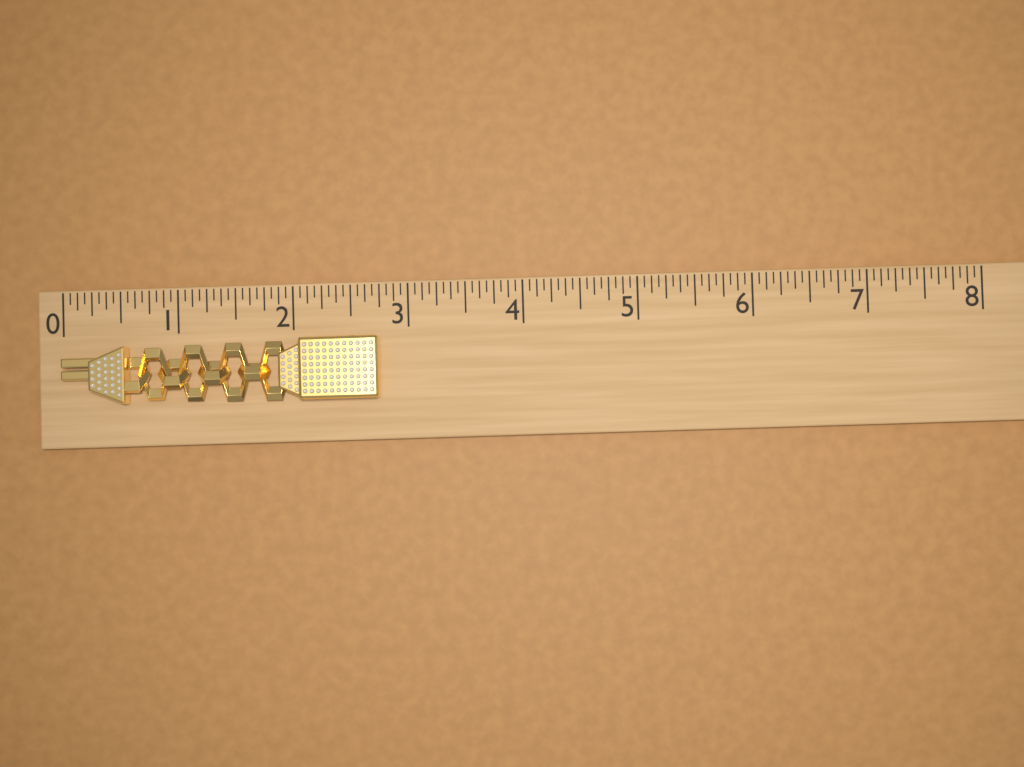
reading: 2.7500 (no unit)
